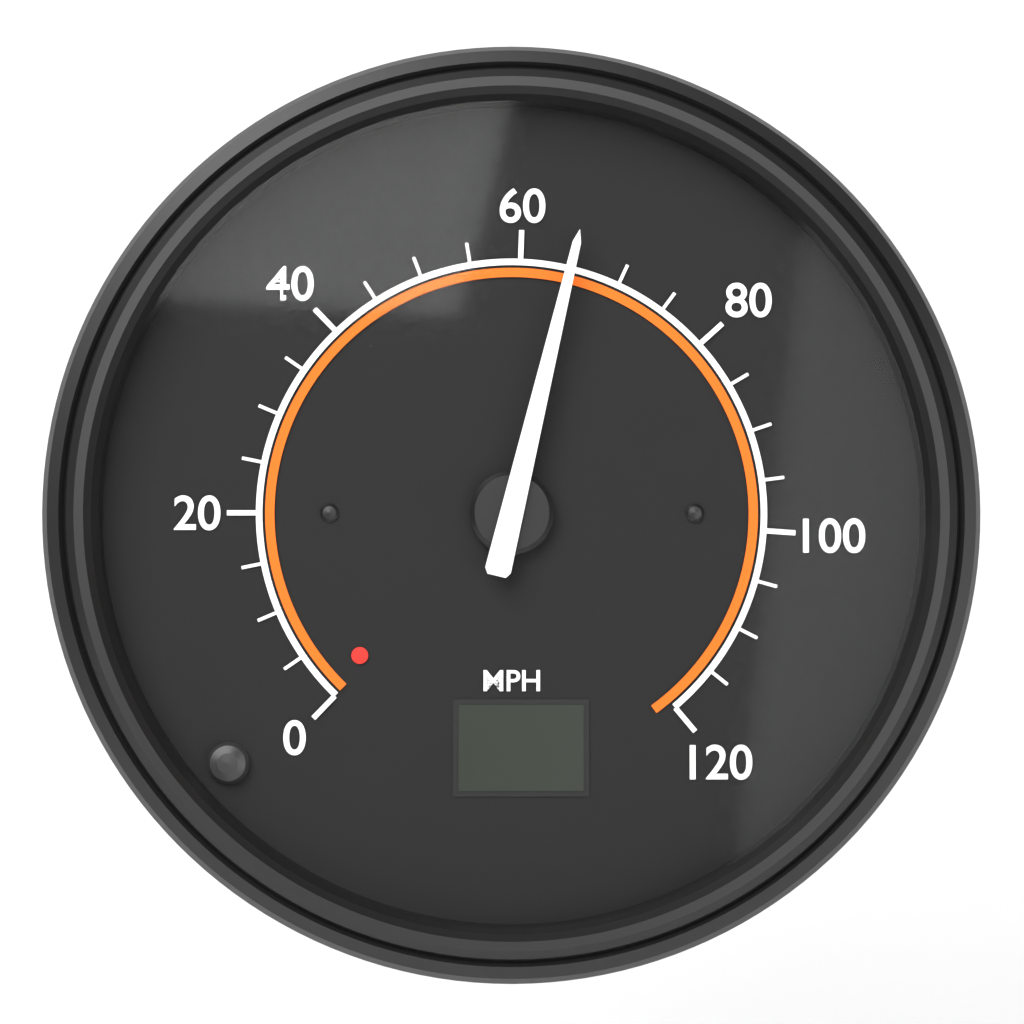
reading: 65 MPH
